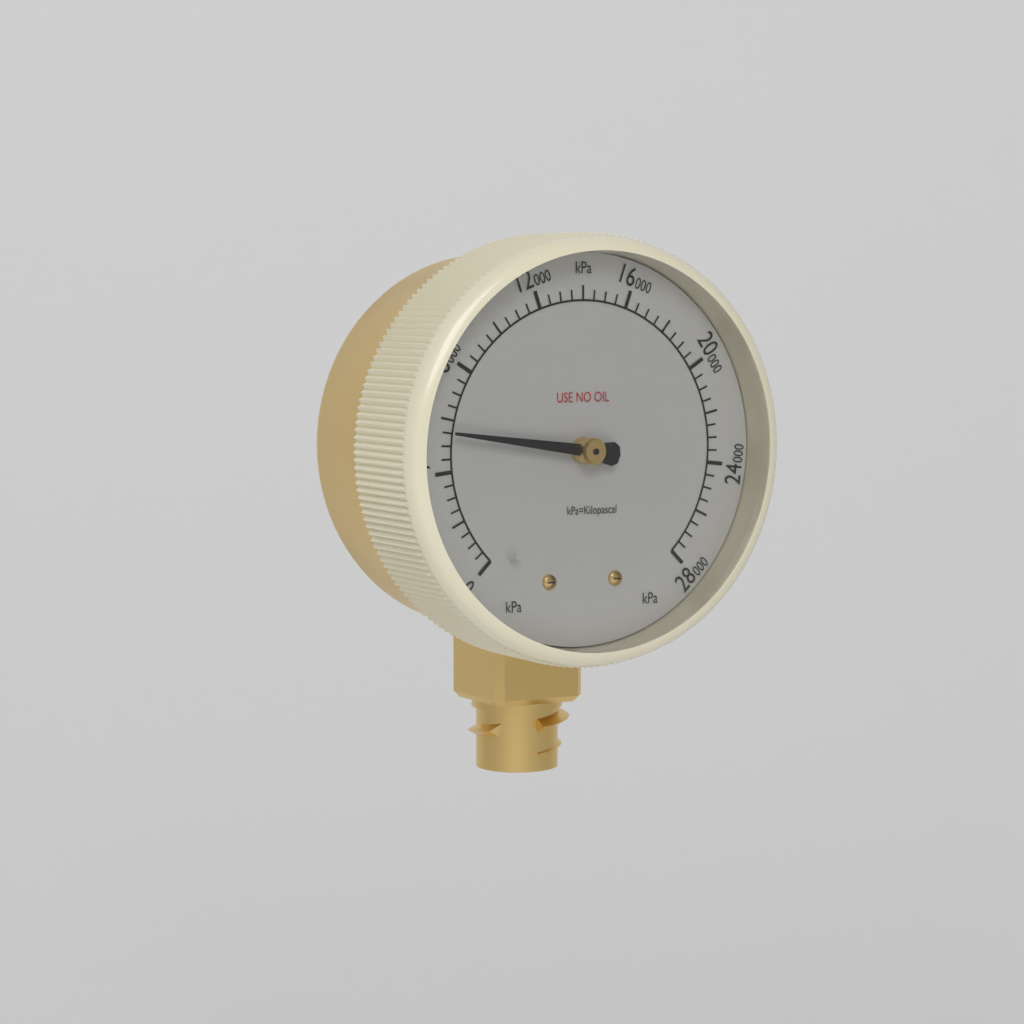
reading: 5500 kPa
